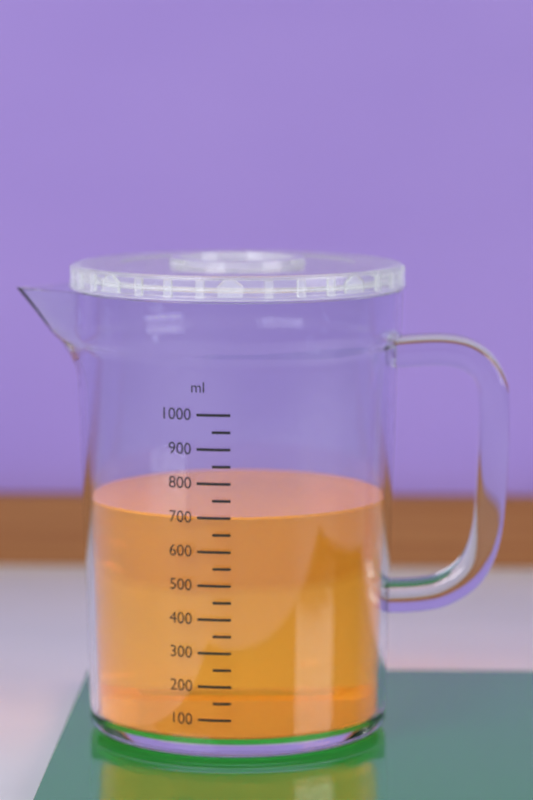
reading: 700 ml
